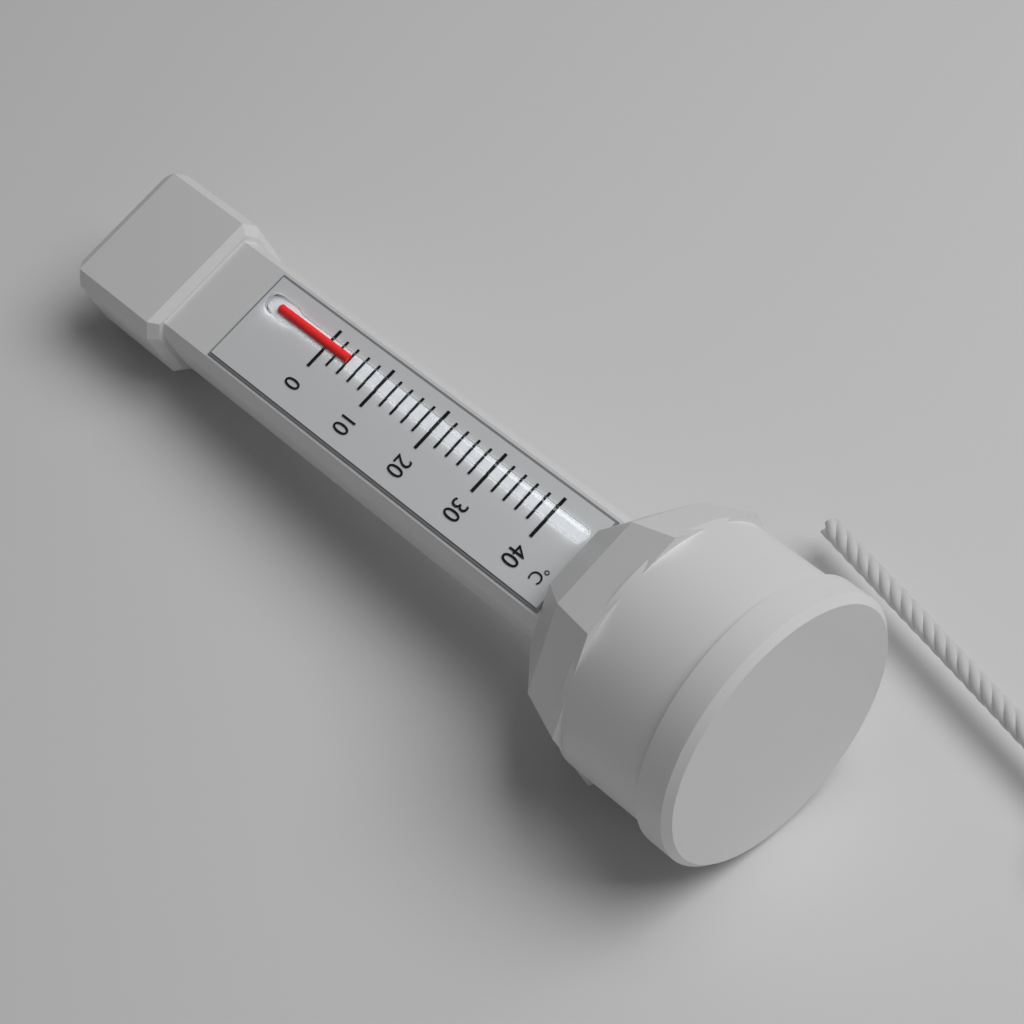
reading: 4 °C
